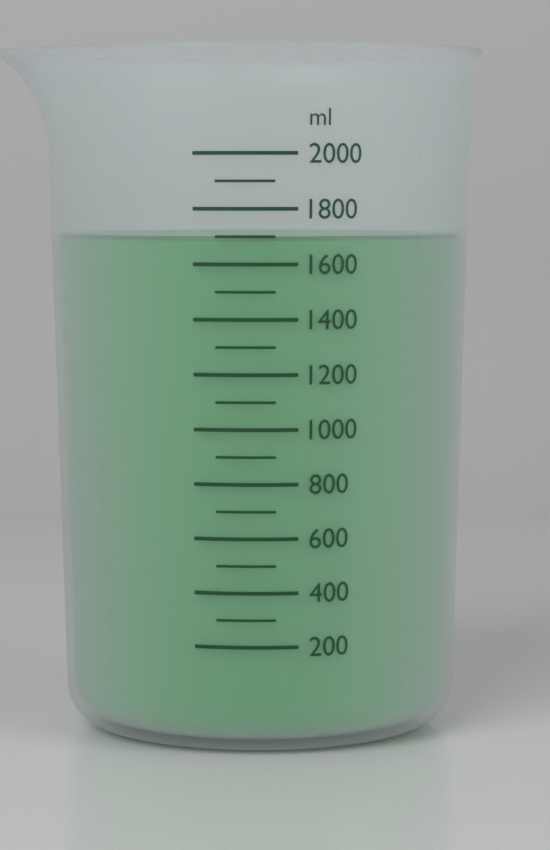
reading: 1700 ml
